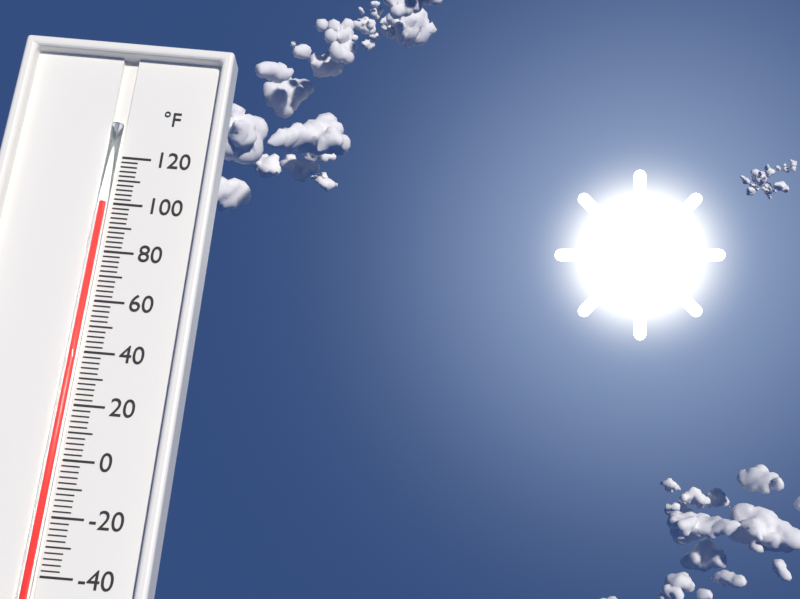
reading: 100 °F
